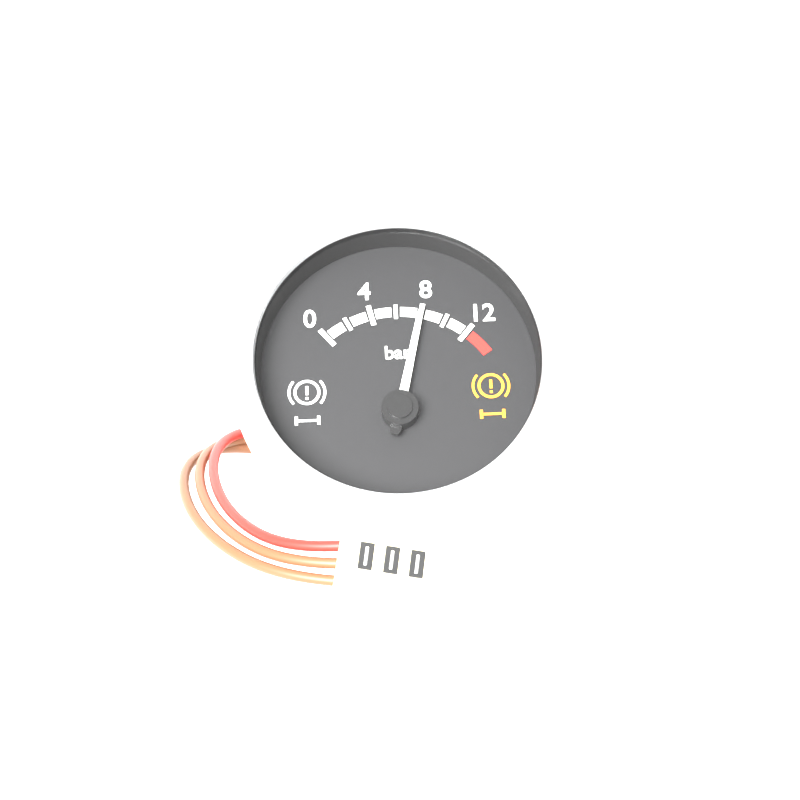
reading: 8 bar
